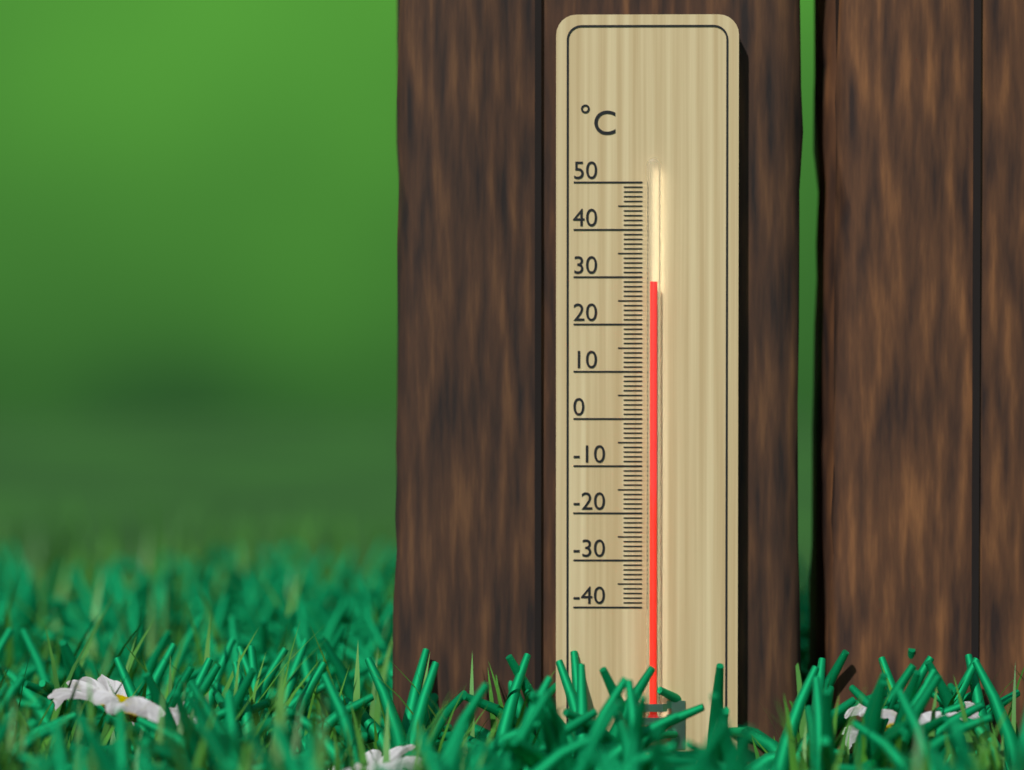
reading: 29 °C
